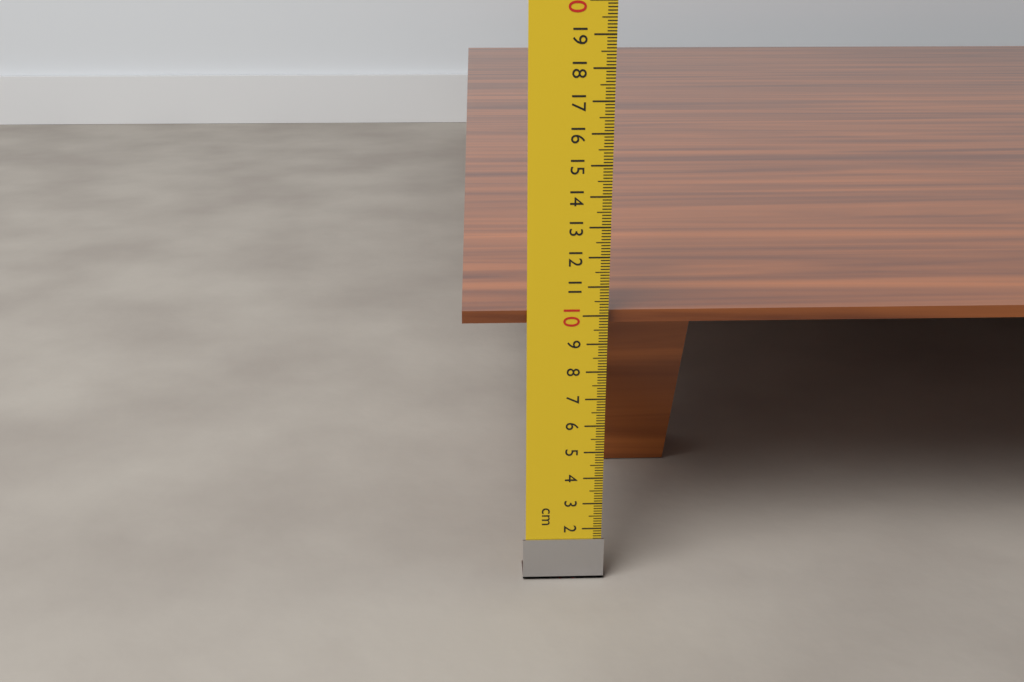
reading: 10.1 cm
